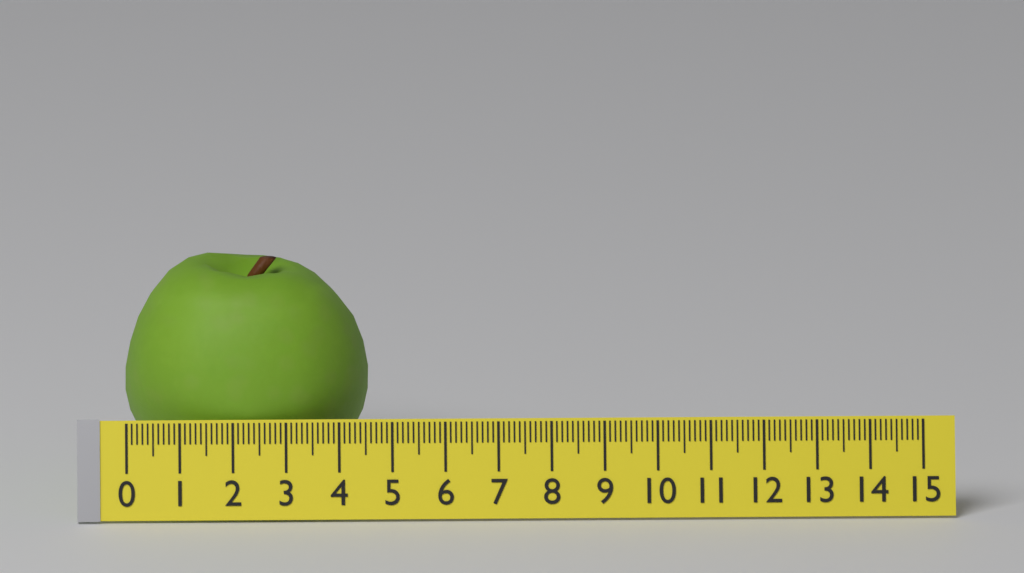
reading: 4.6 (no unit)
